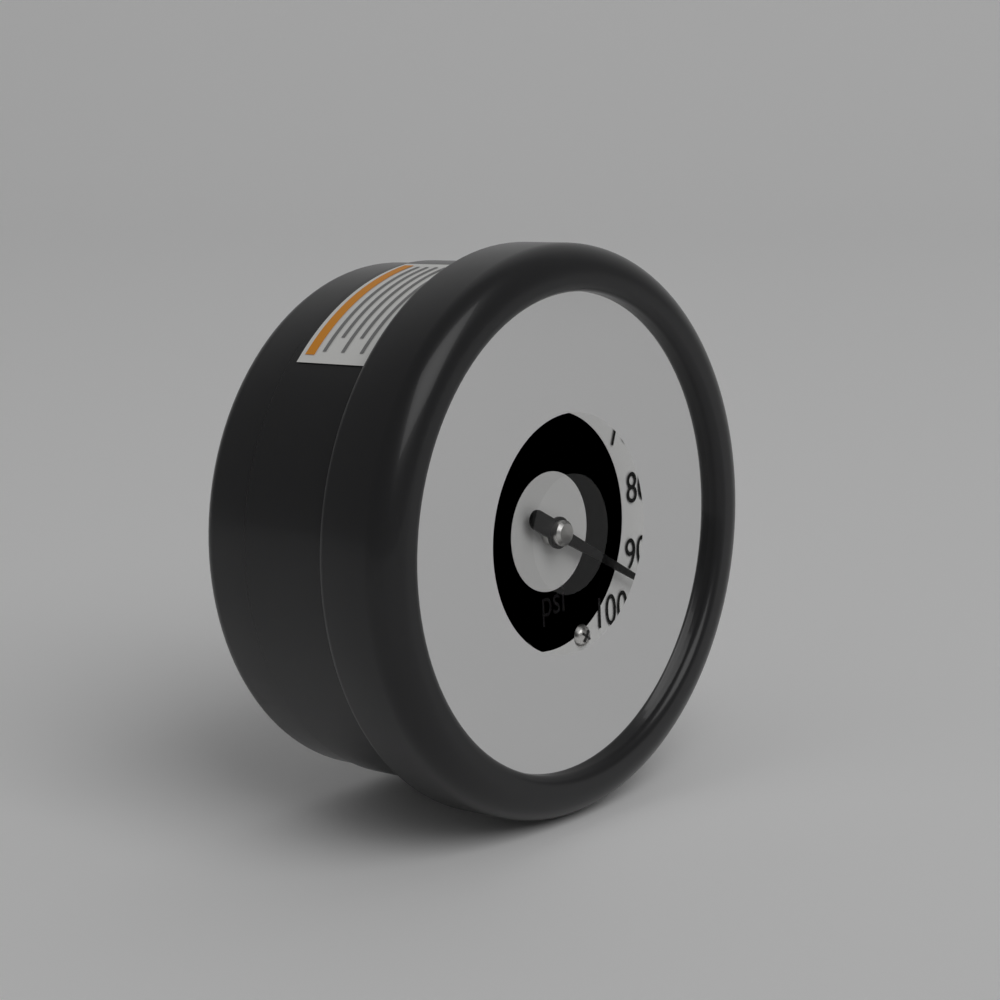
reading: 94 psi
